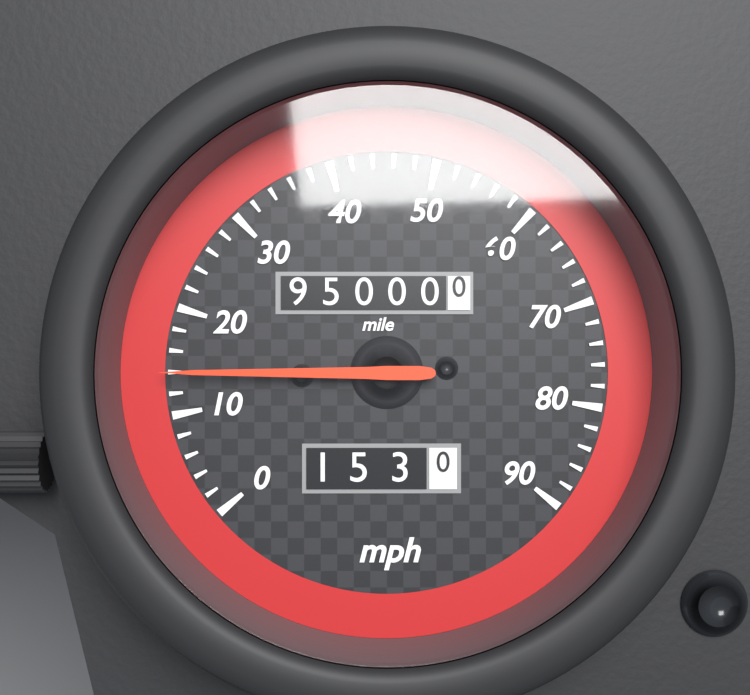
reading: 14 mph
